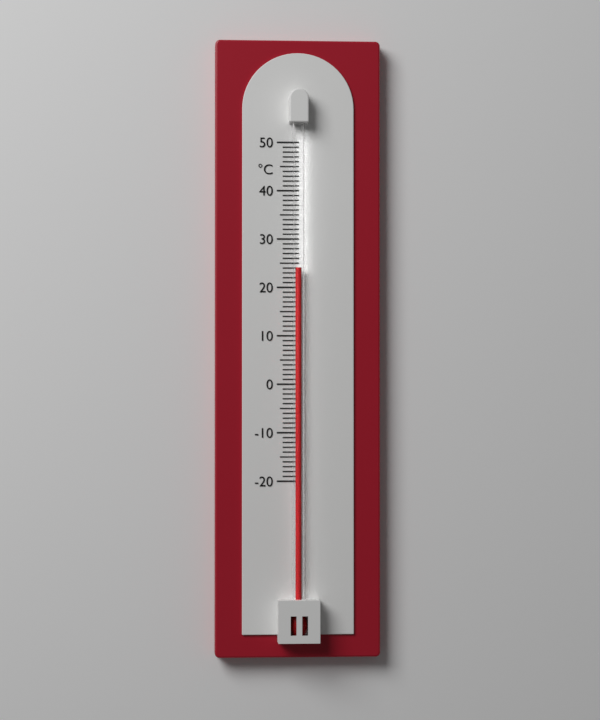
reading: 24 °C
